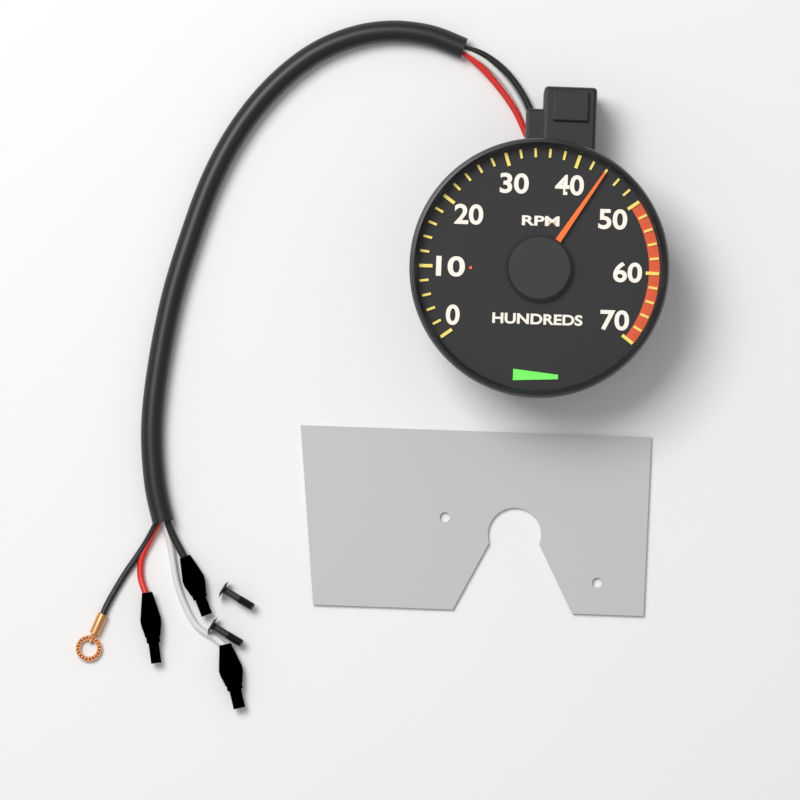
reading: 4400 RPM
